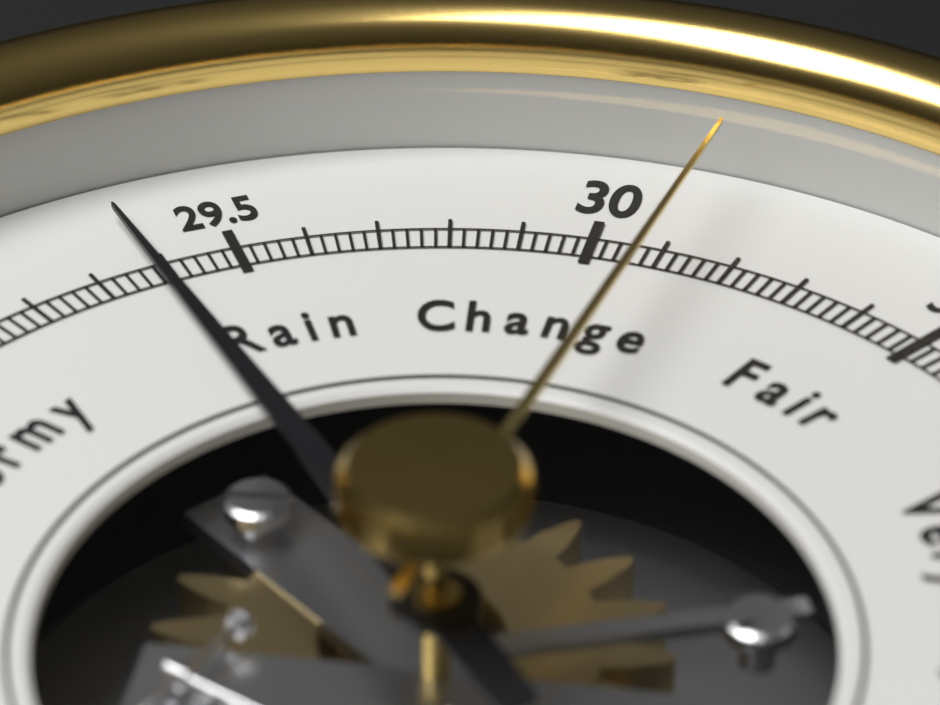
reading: 29.38 inHg
